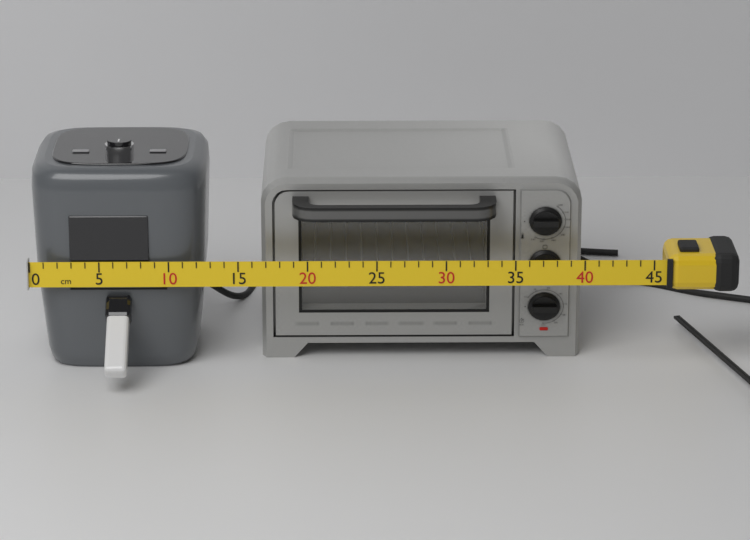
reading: 40 cm
